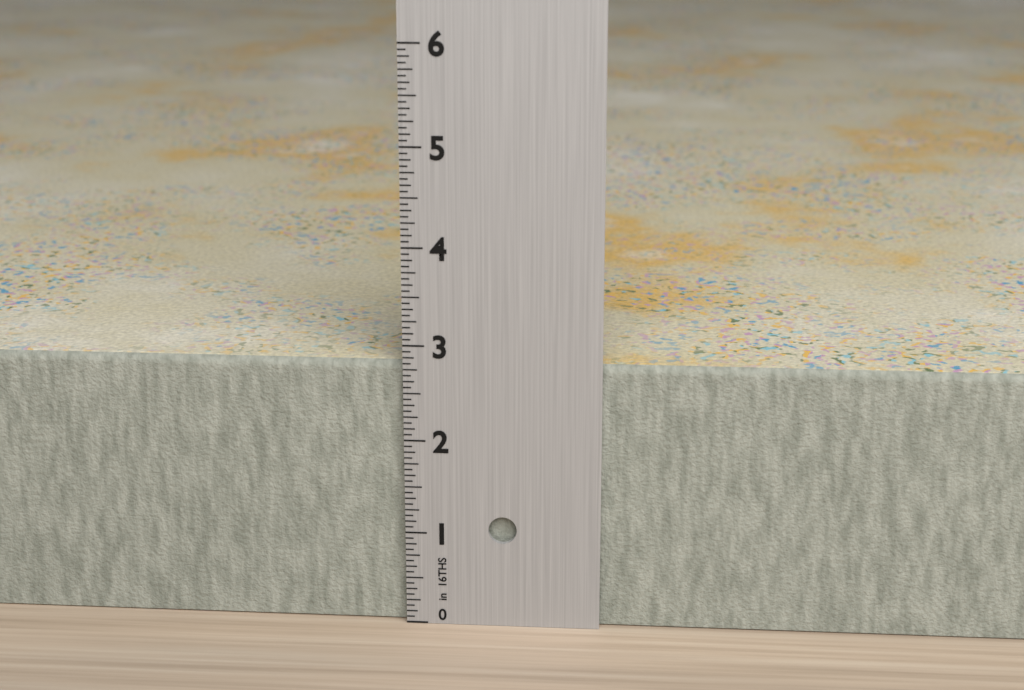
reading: 2.8125 in
